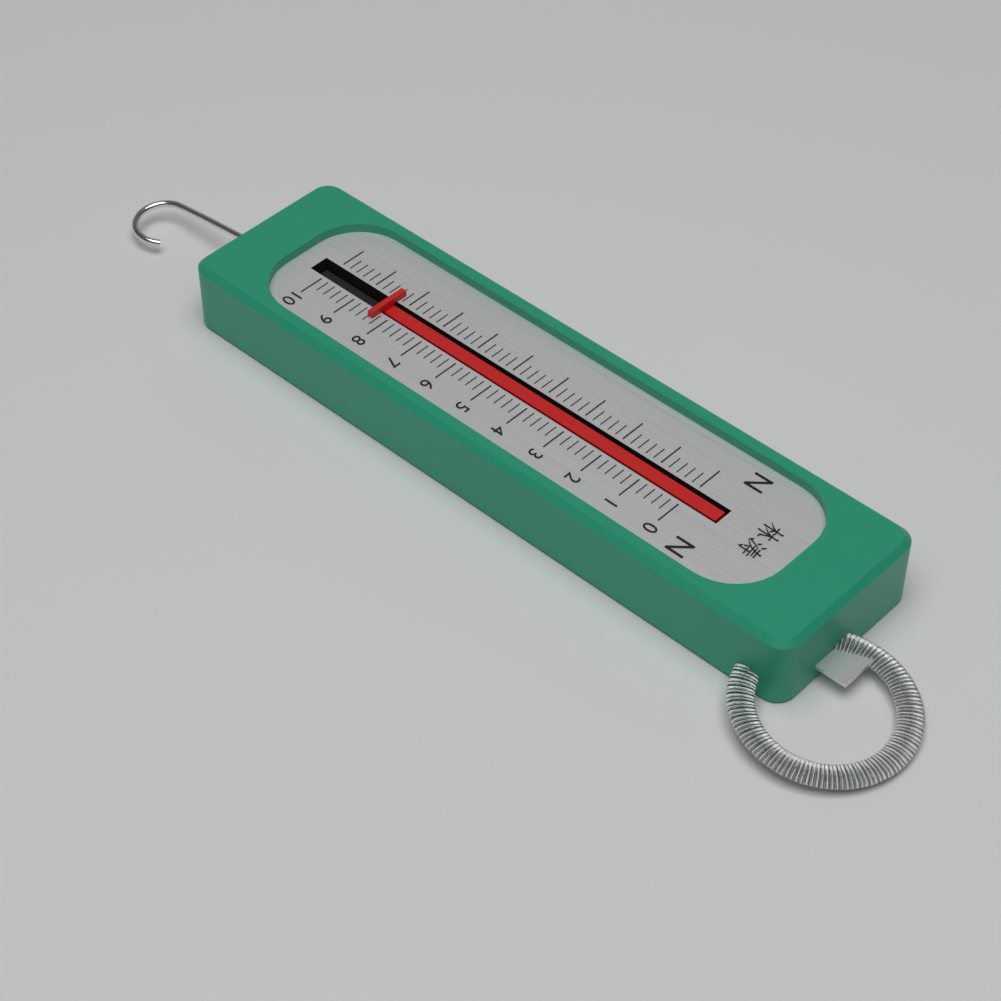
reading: 8.4 N
